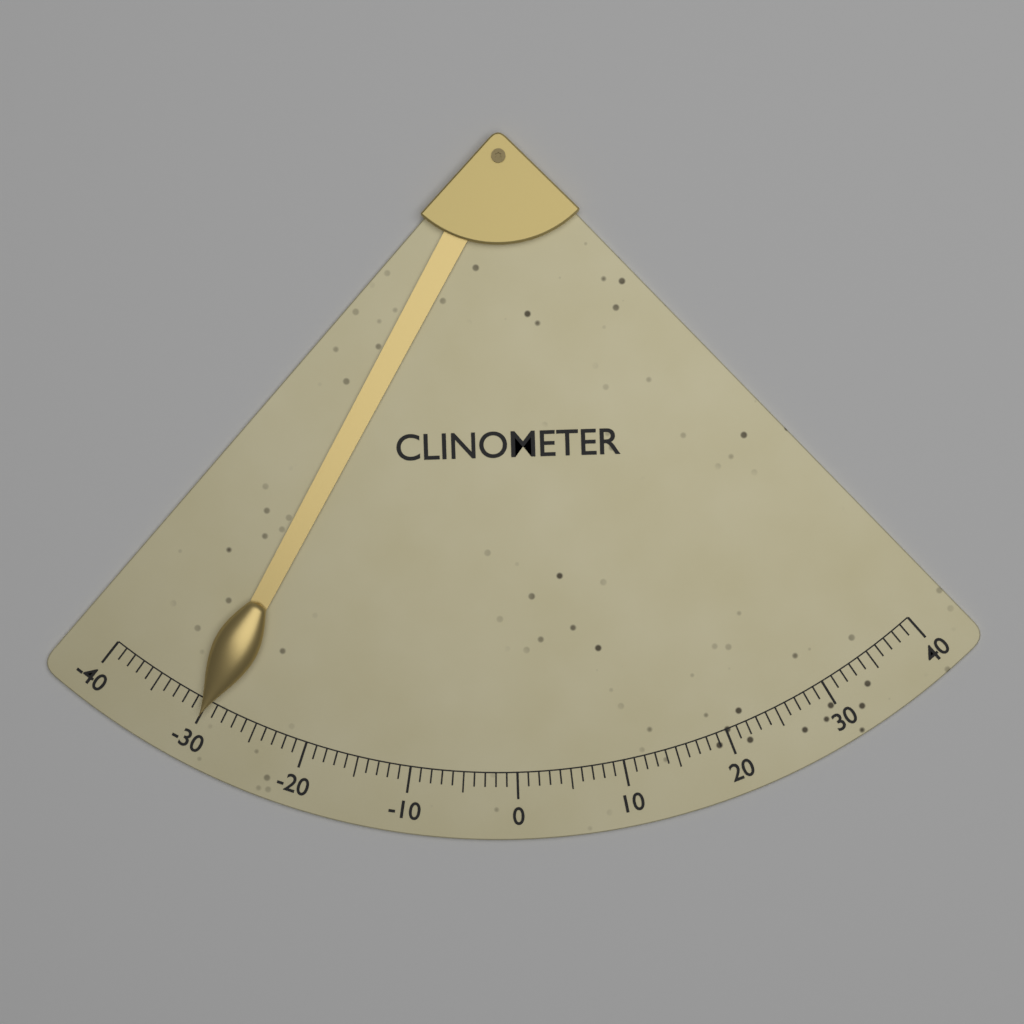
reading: -30 (no unit)
